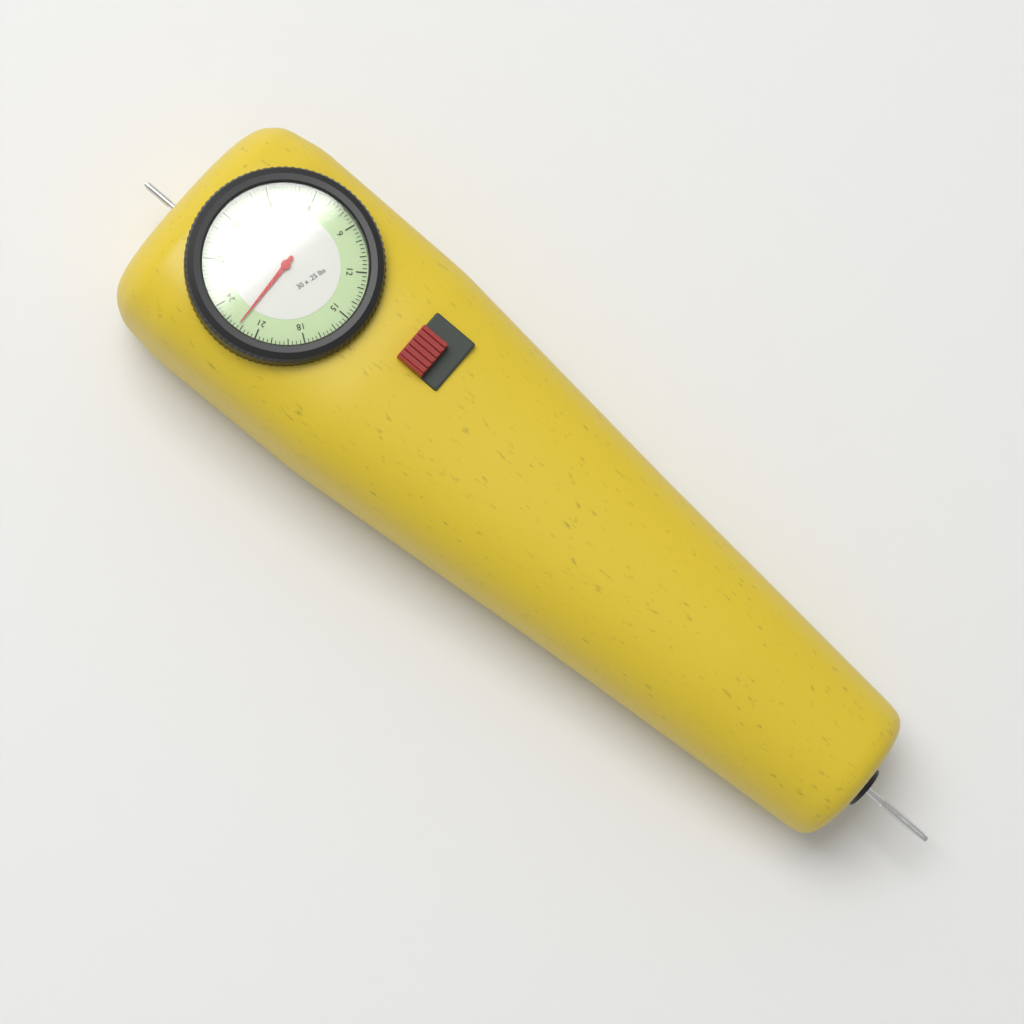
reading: 22.25 lbs
